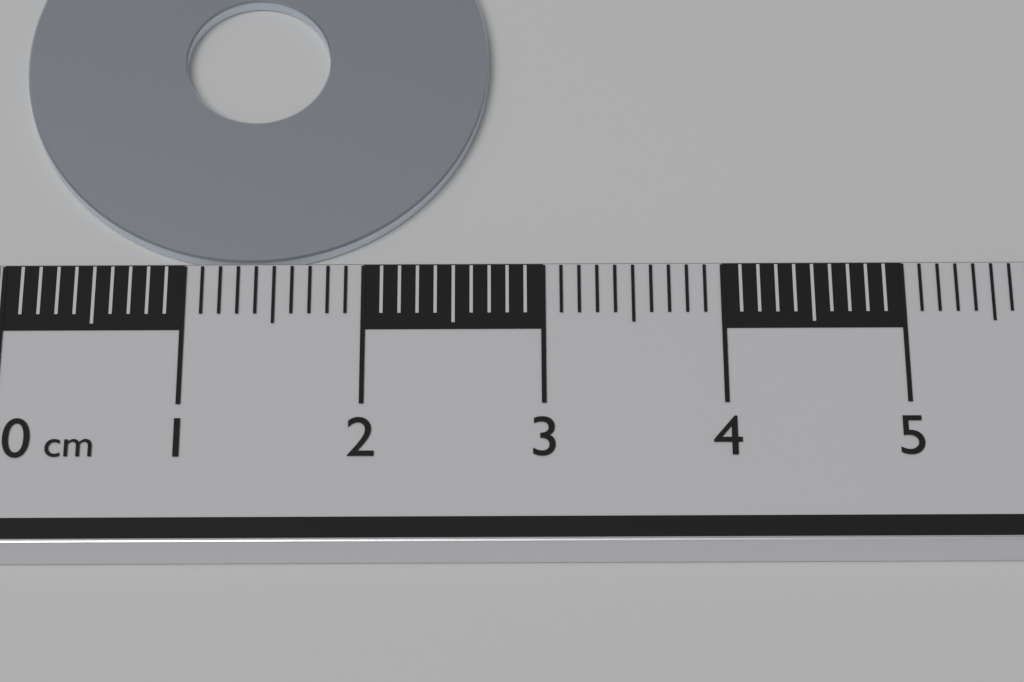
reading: 2.7 cm
